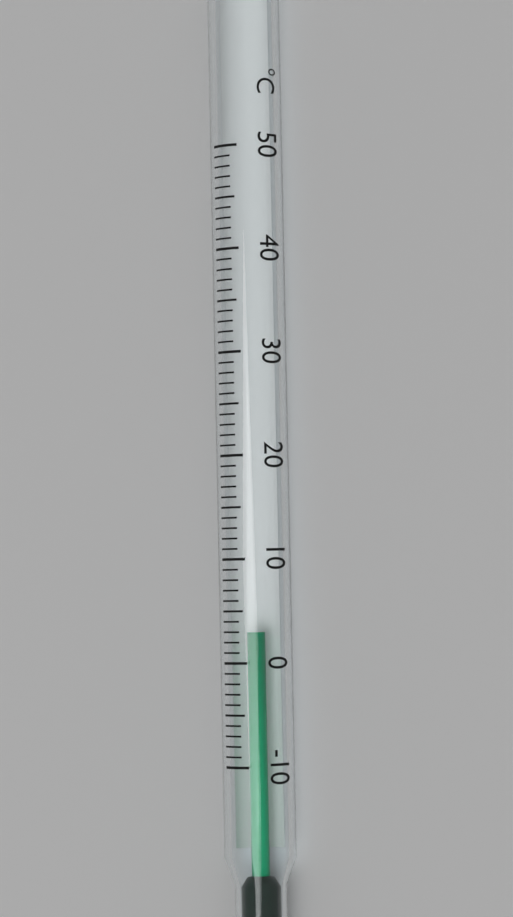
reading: 3 °C
